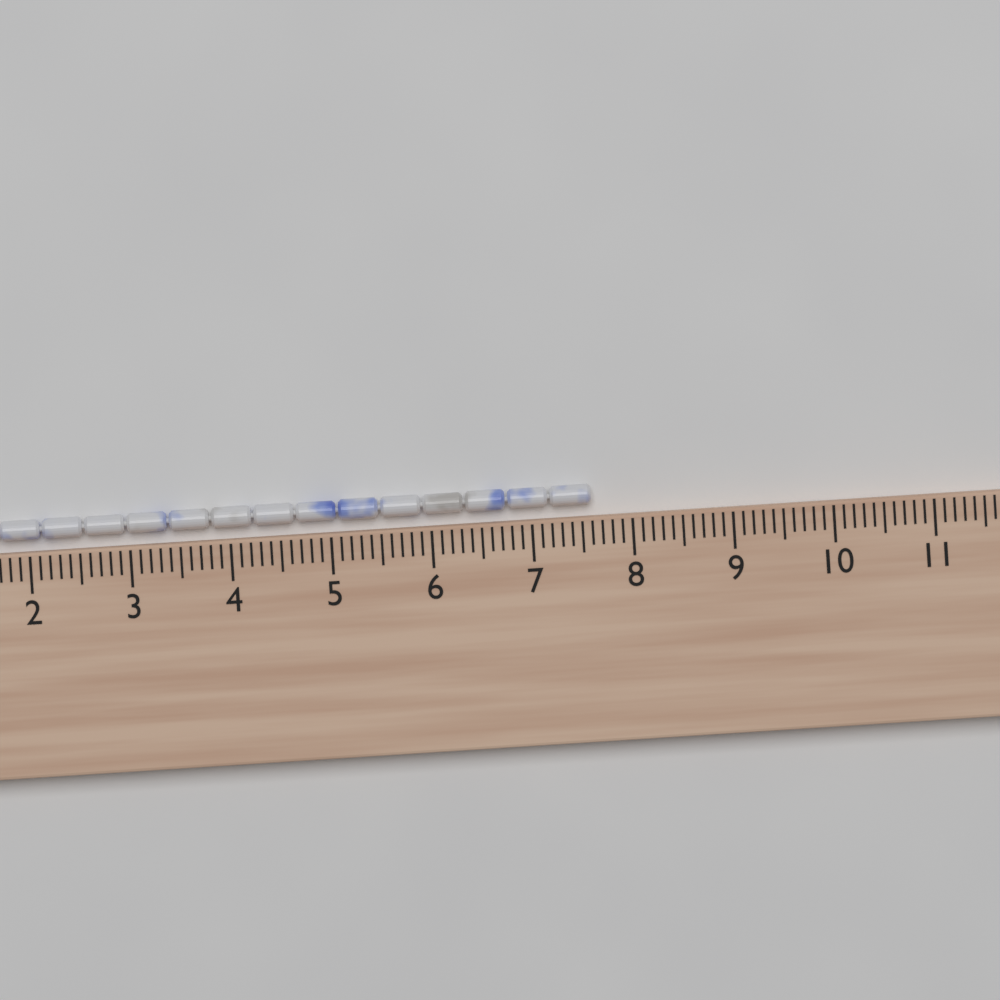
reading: 7.6 cm
